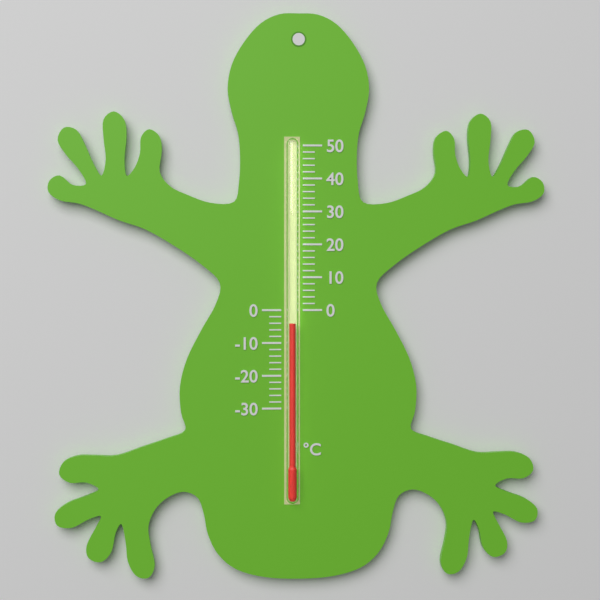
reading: -4 °C
